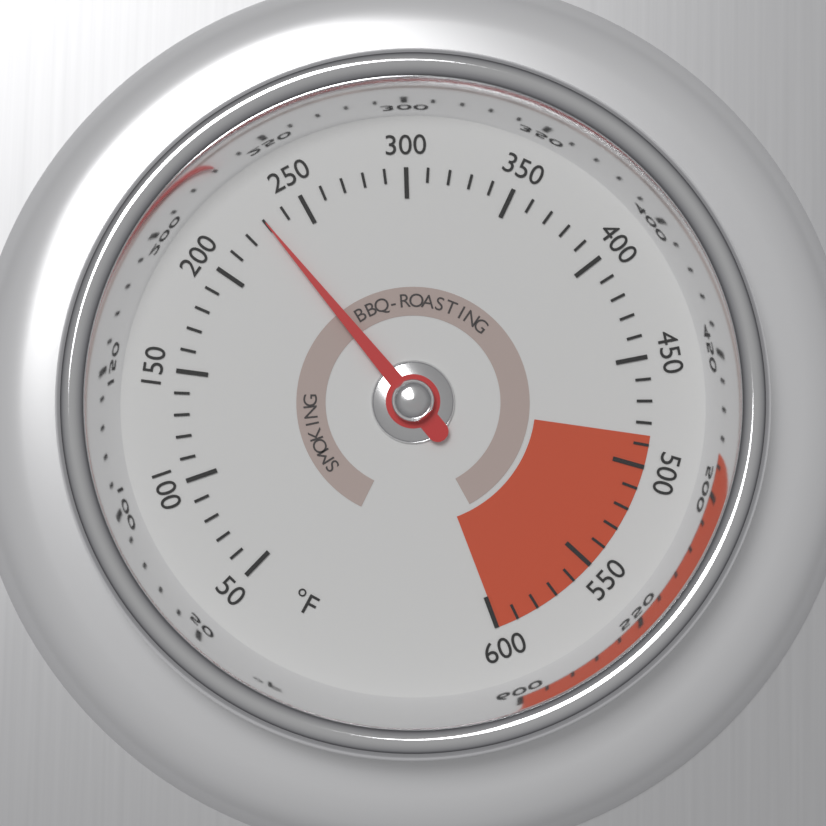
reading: 230 °F
